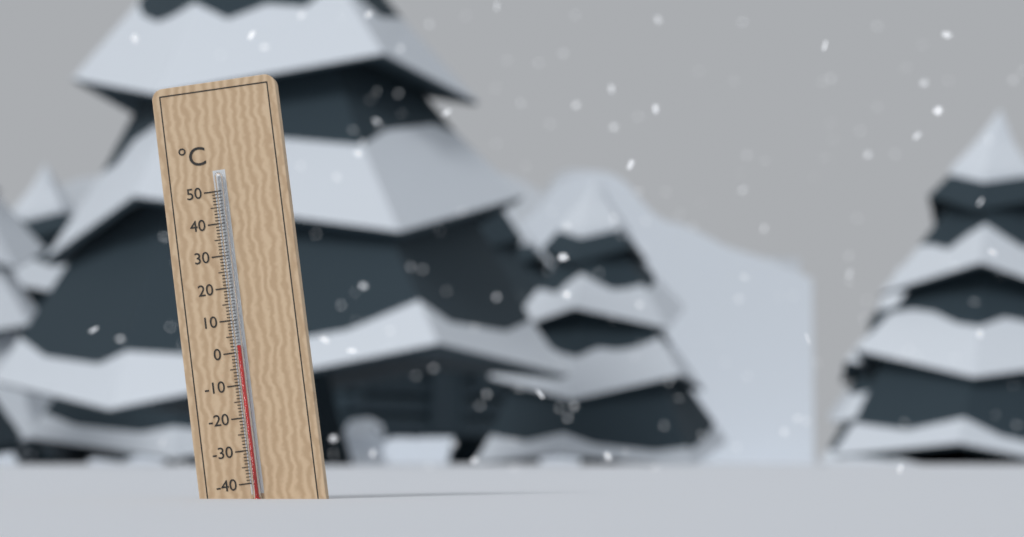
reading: 2 °C
